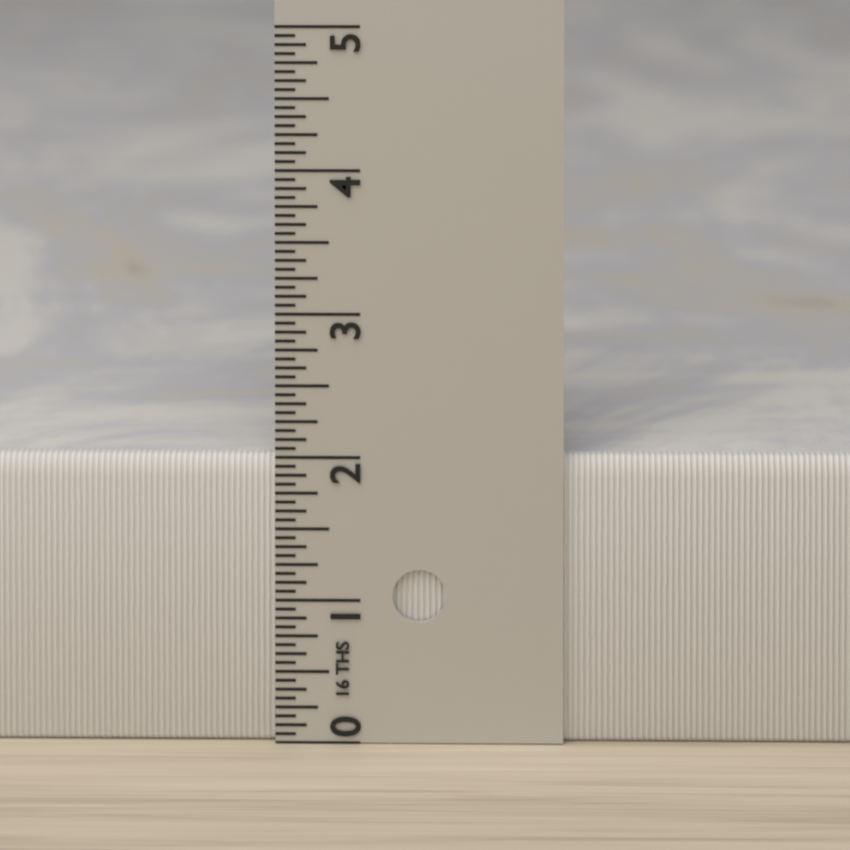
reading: 2.0000 in
